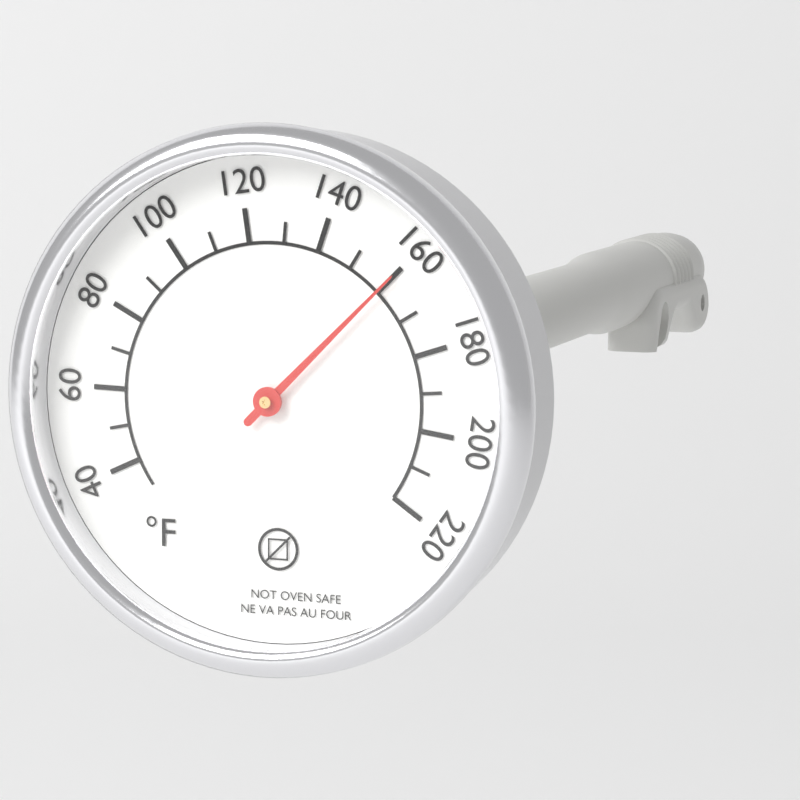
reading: 160 °F
